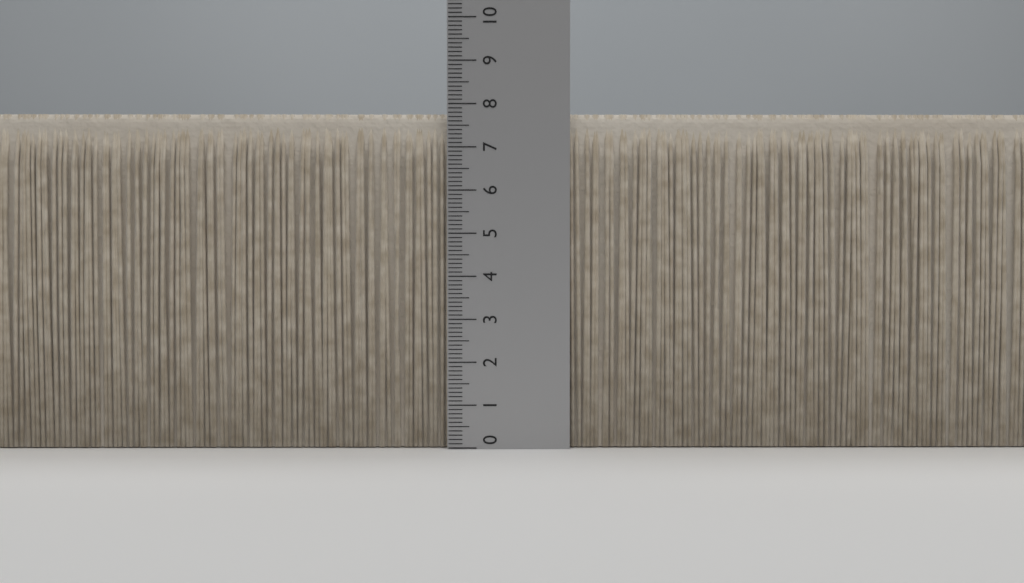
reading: 7.8 (no unit)
